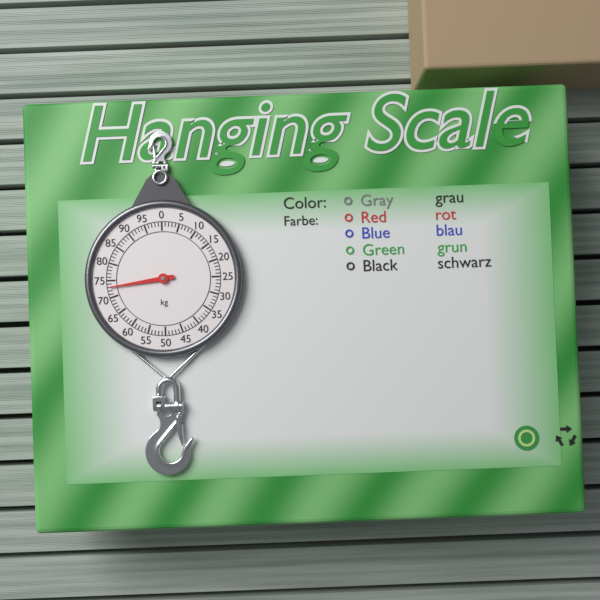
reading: 73 kg
